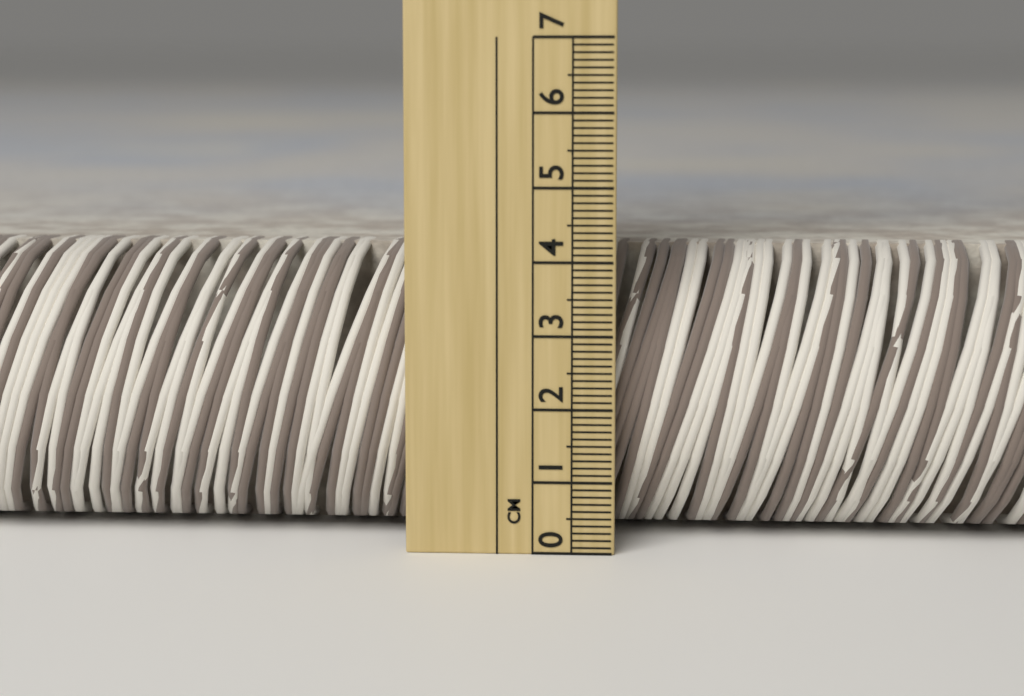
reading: 4.1 cm
